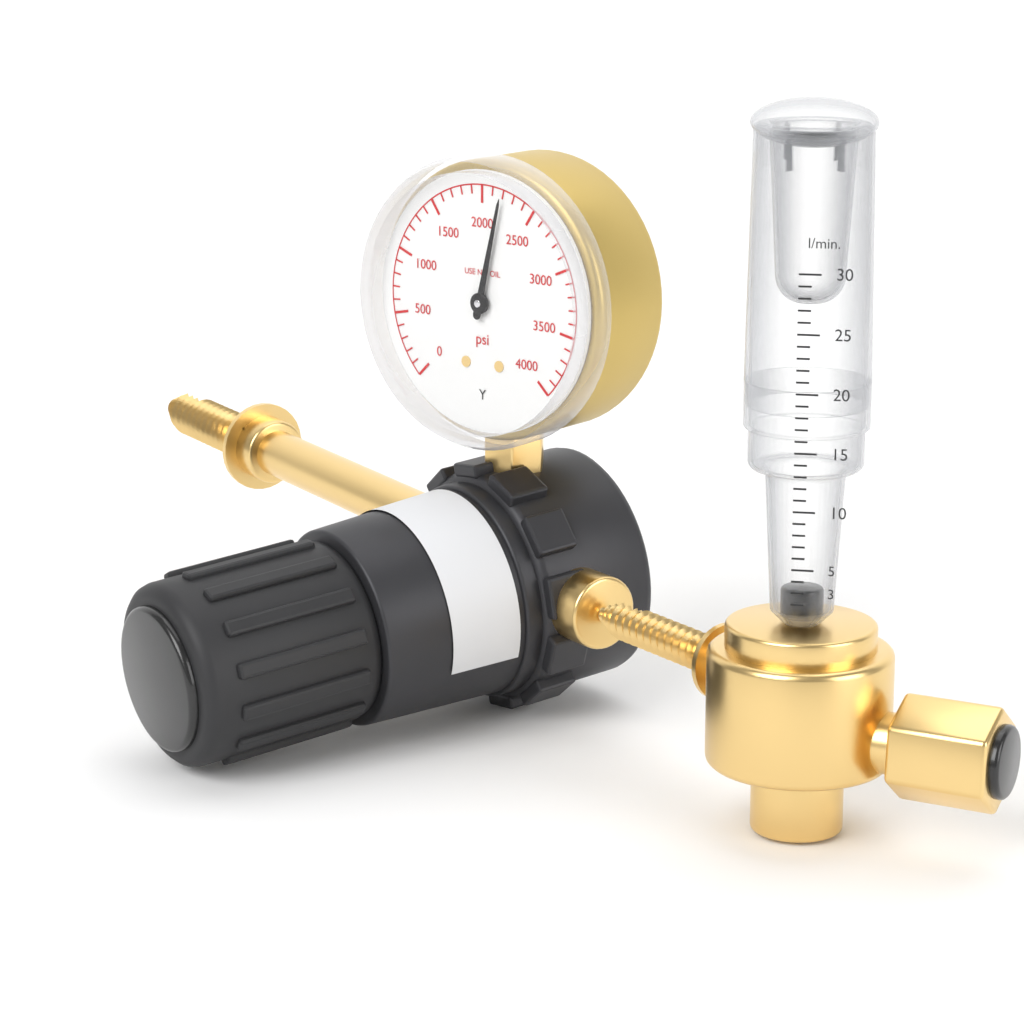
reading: 2200 psi
